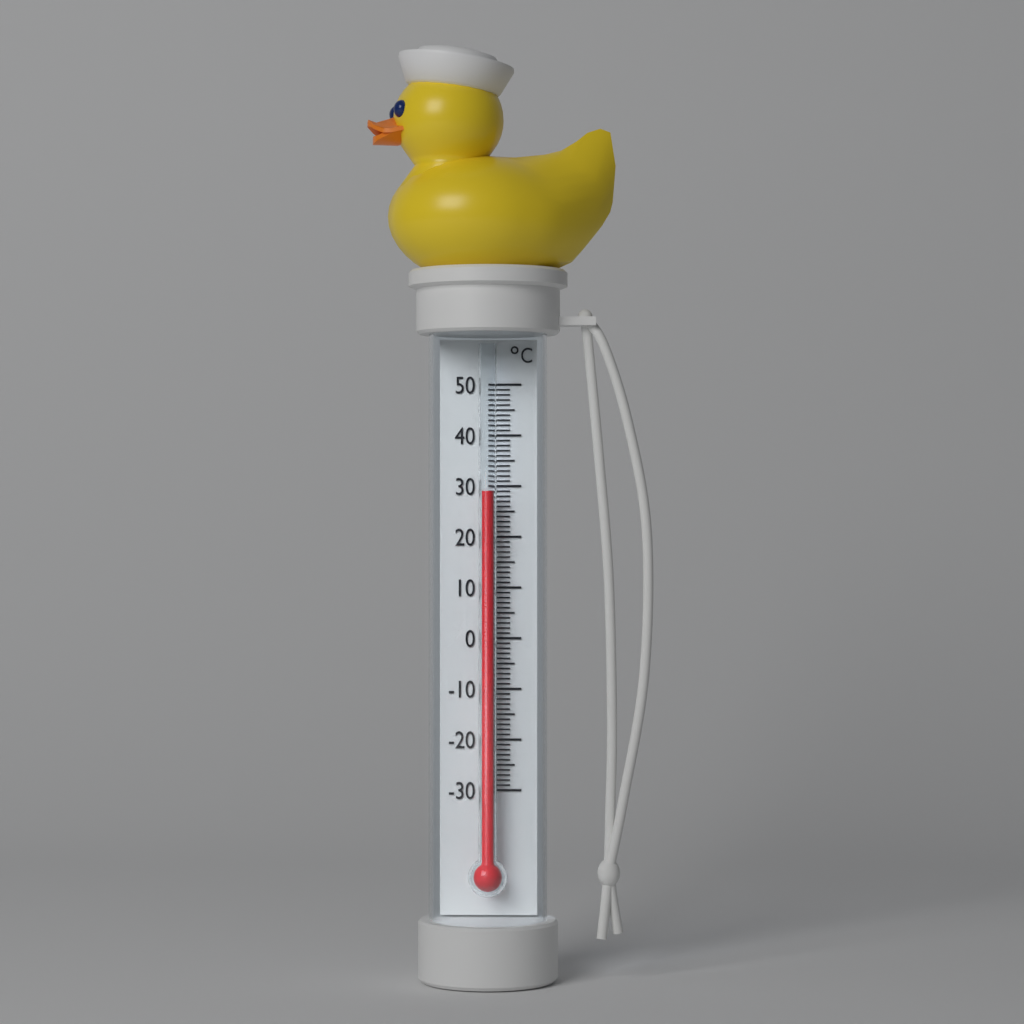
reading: 29 °C
